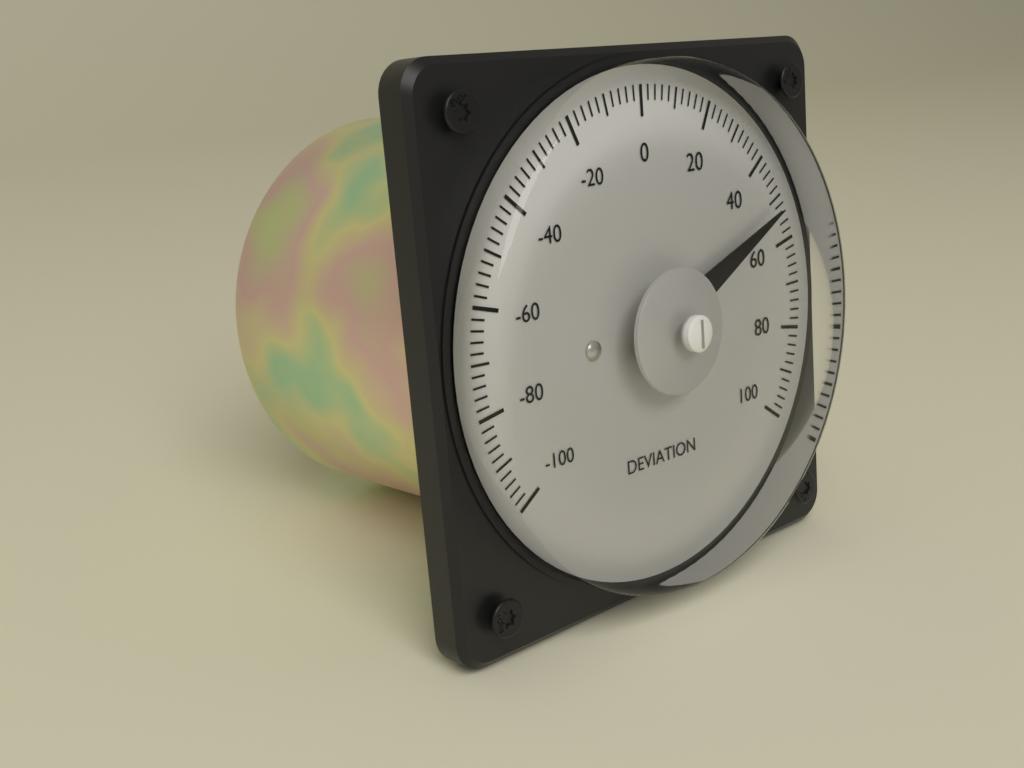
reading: 52 (no unit)
